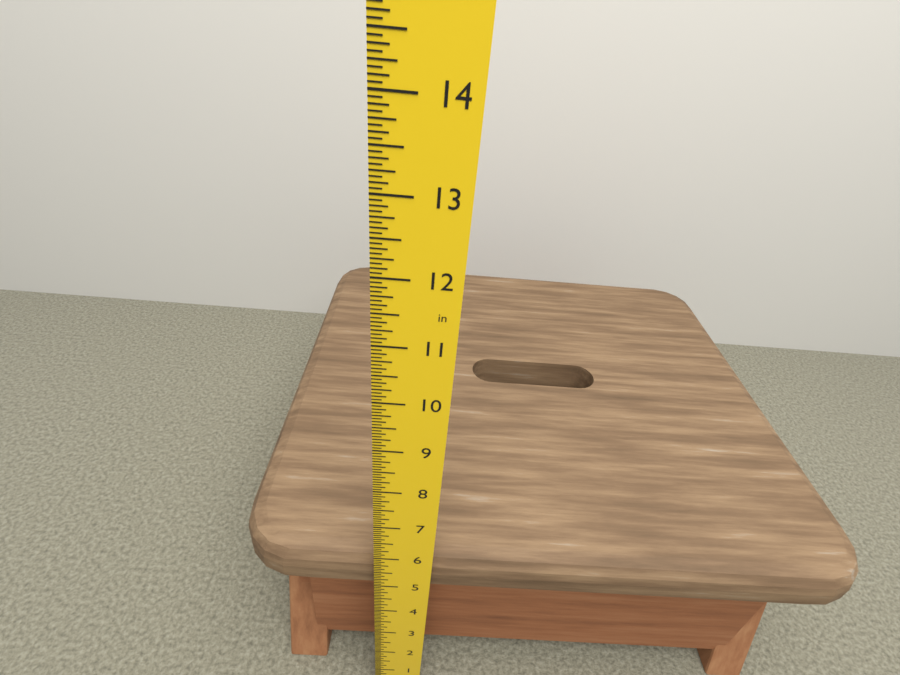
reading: 5.7500 in
